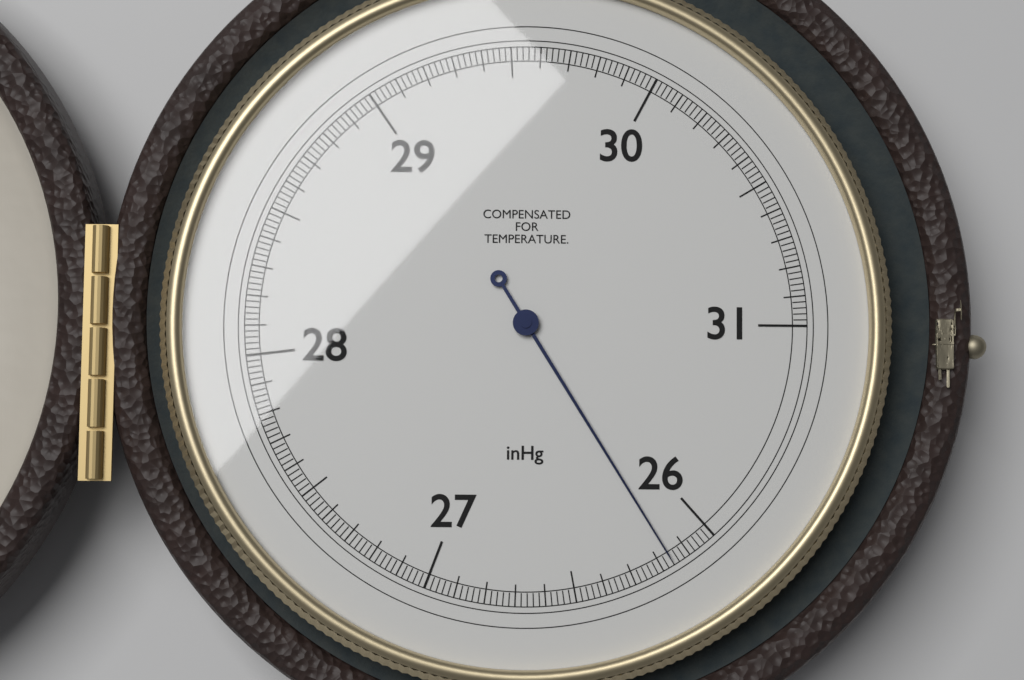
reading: 26.16 inHg
